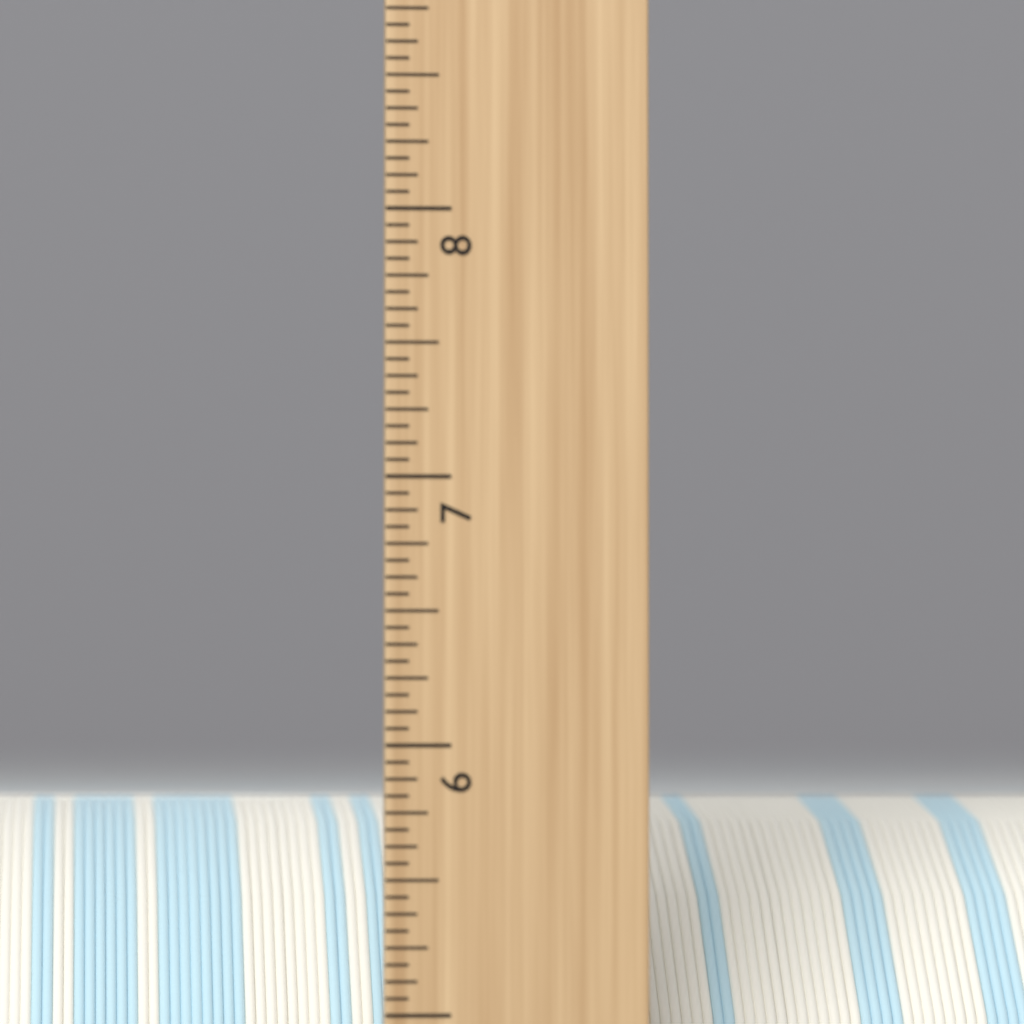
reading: 5.8125 inch
